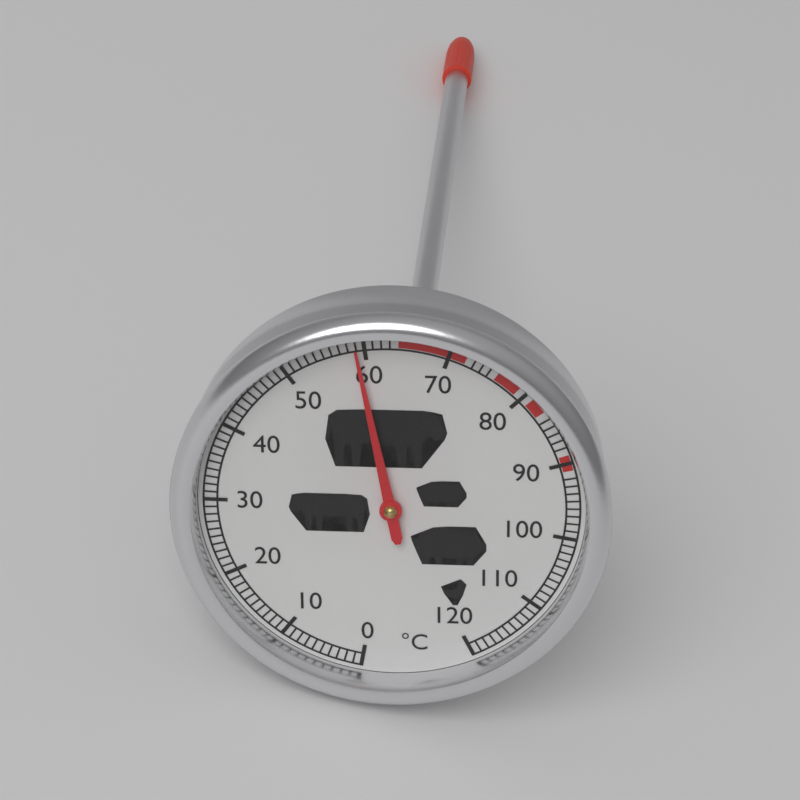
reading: 59 °C
